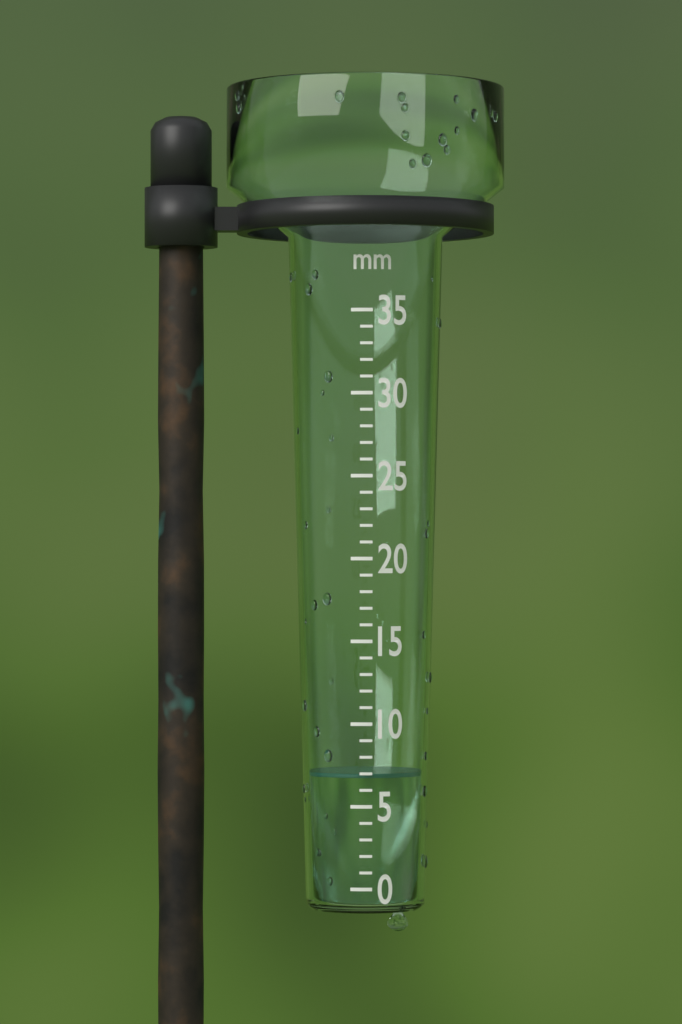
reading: 7 mm
